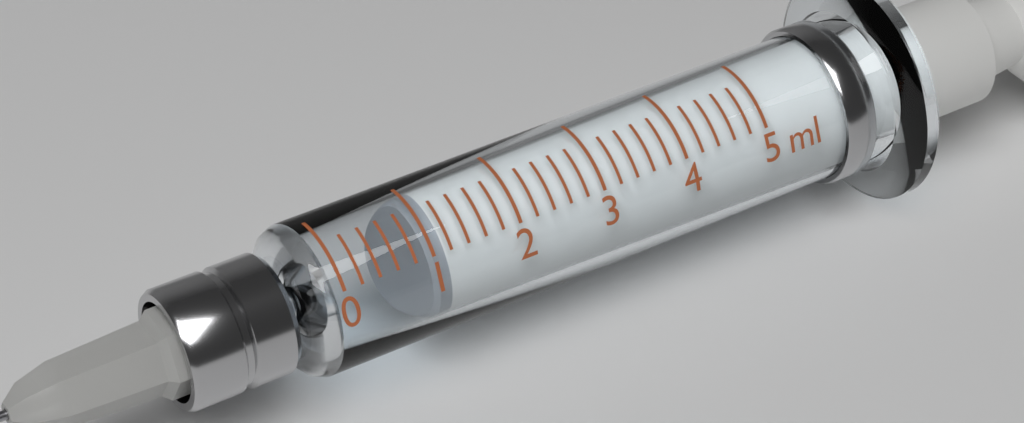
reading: 1.0 ml
